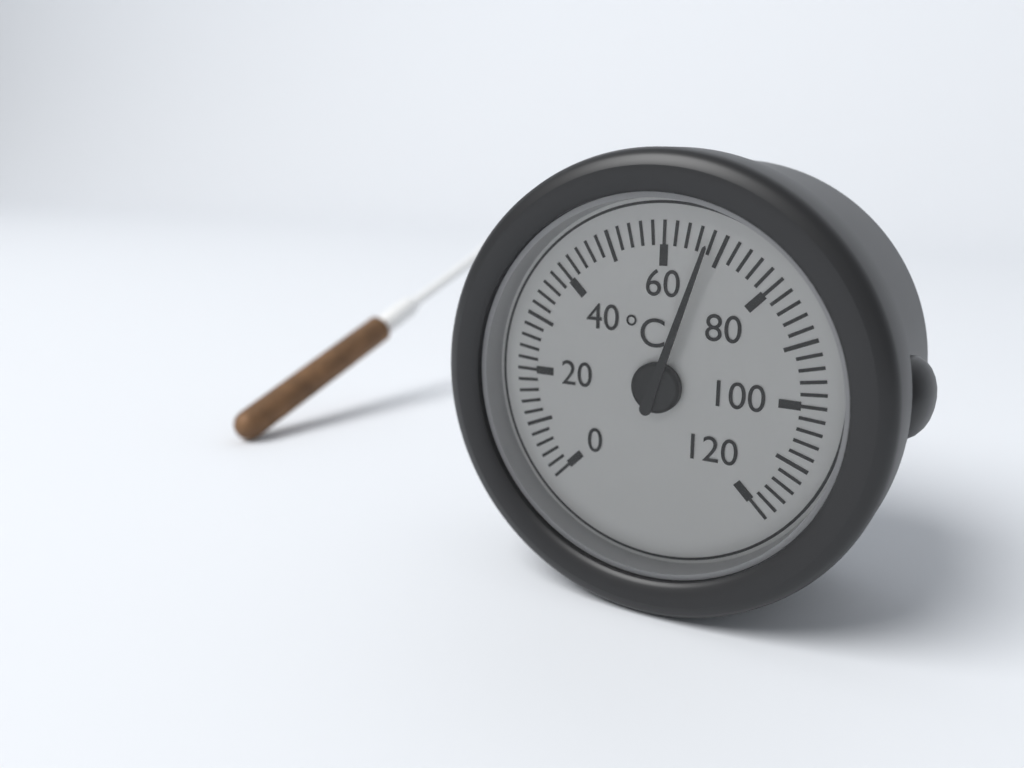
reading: 68 °C
